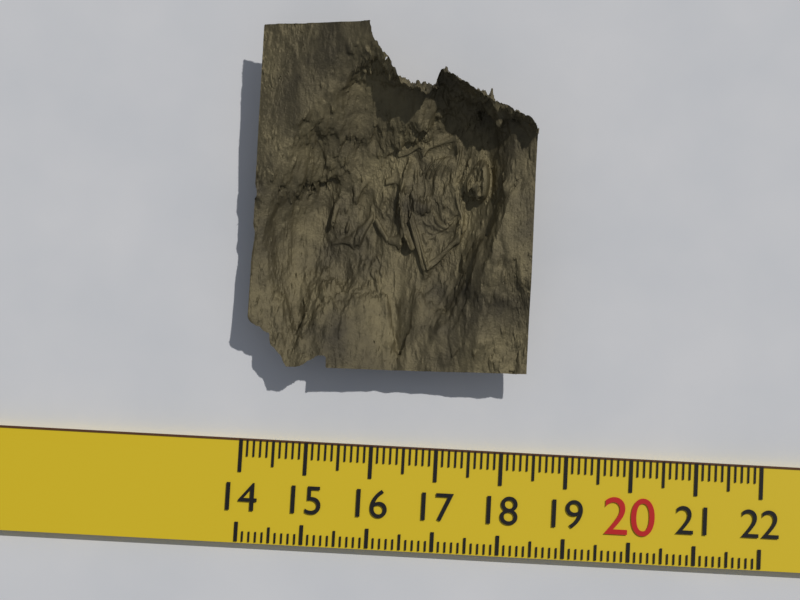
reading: 18.3 (no unit)
